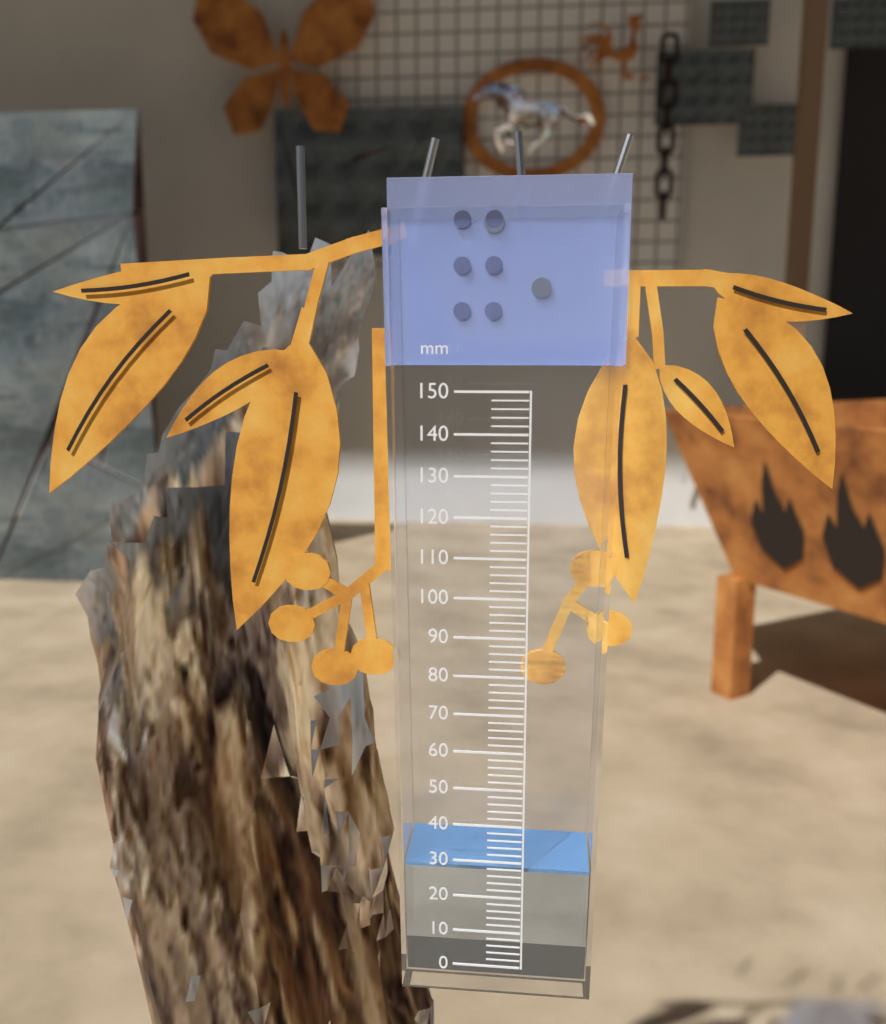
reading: 28 mm
